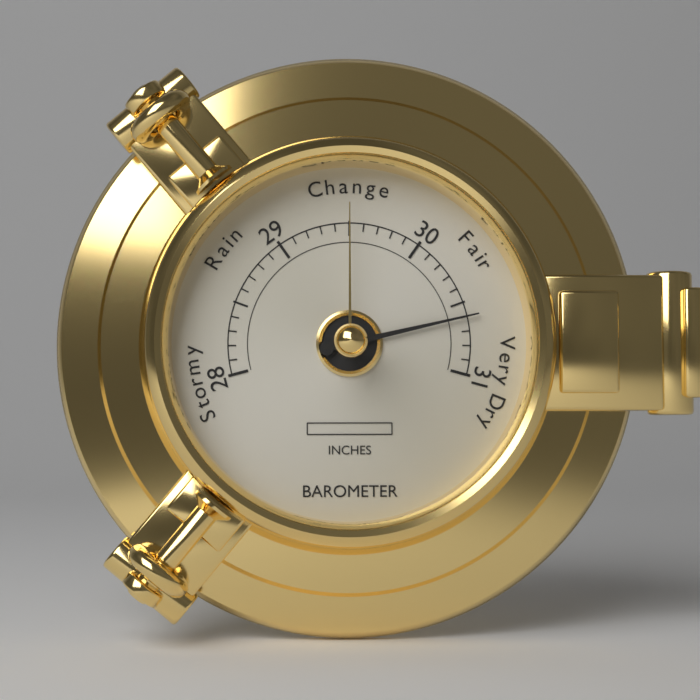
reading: 30.6 inches
